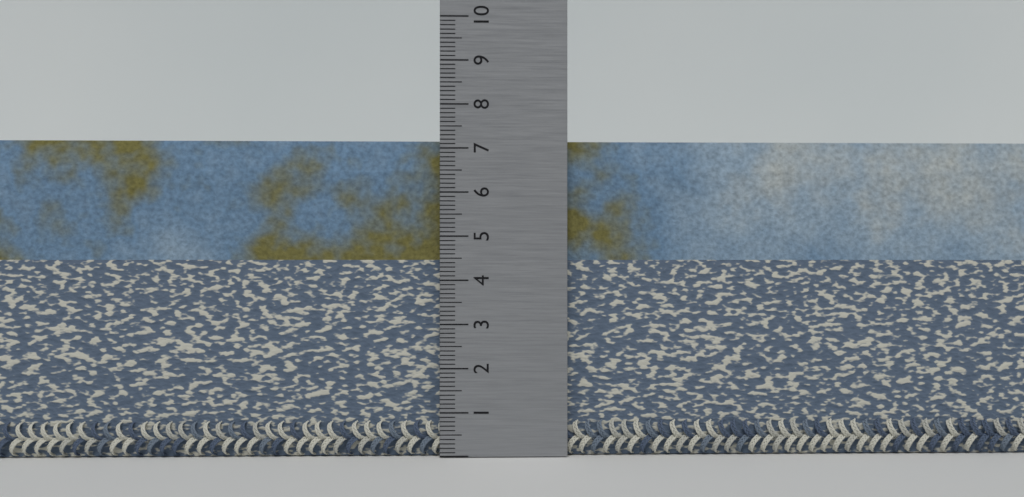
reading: 7.2 (no unit)
